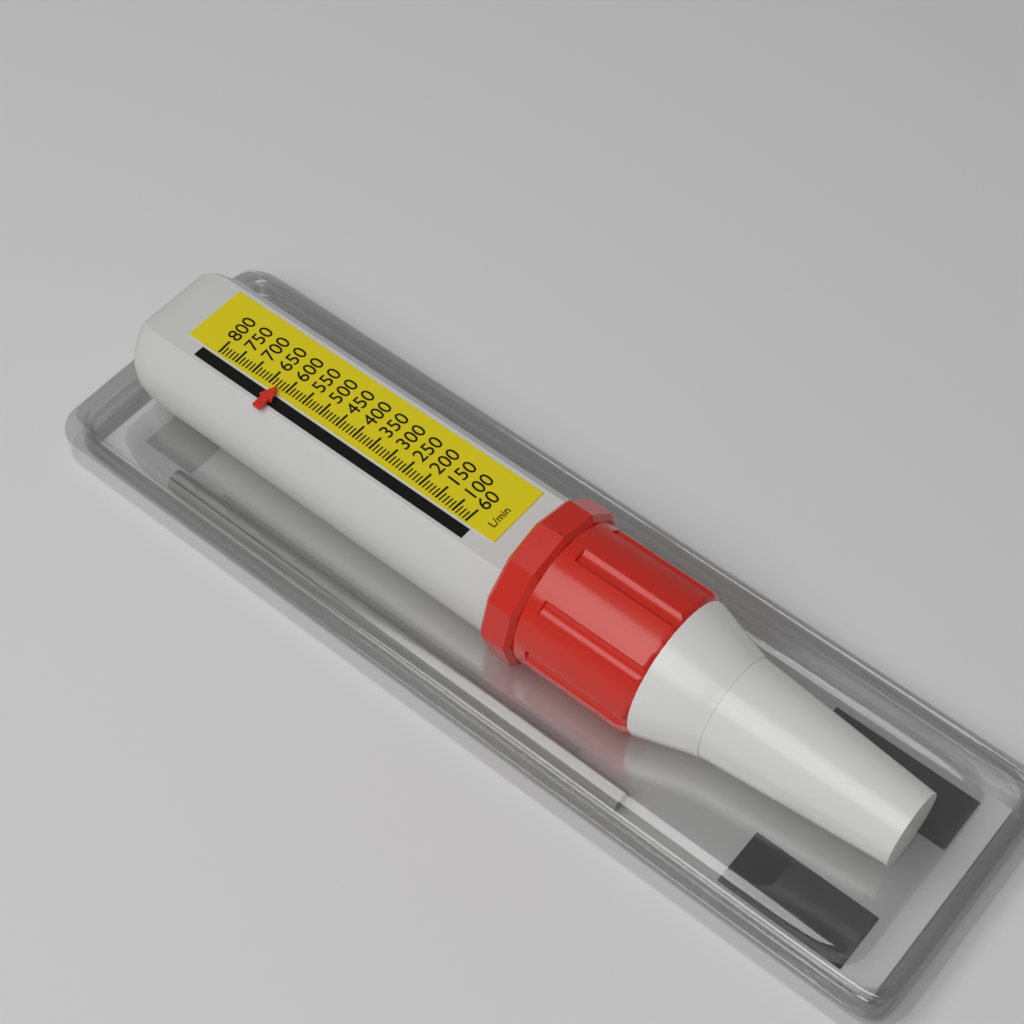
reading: 620 L/min
